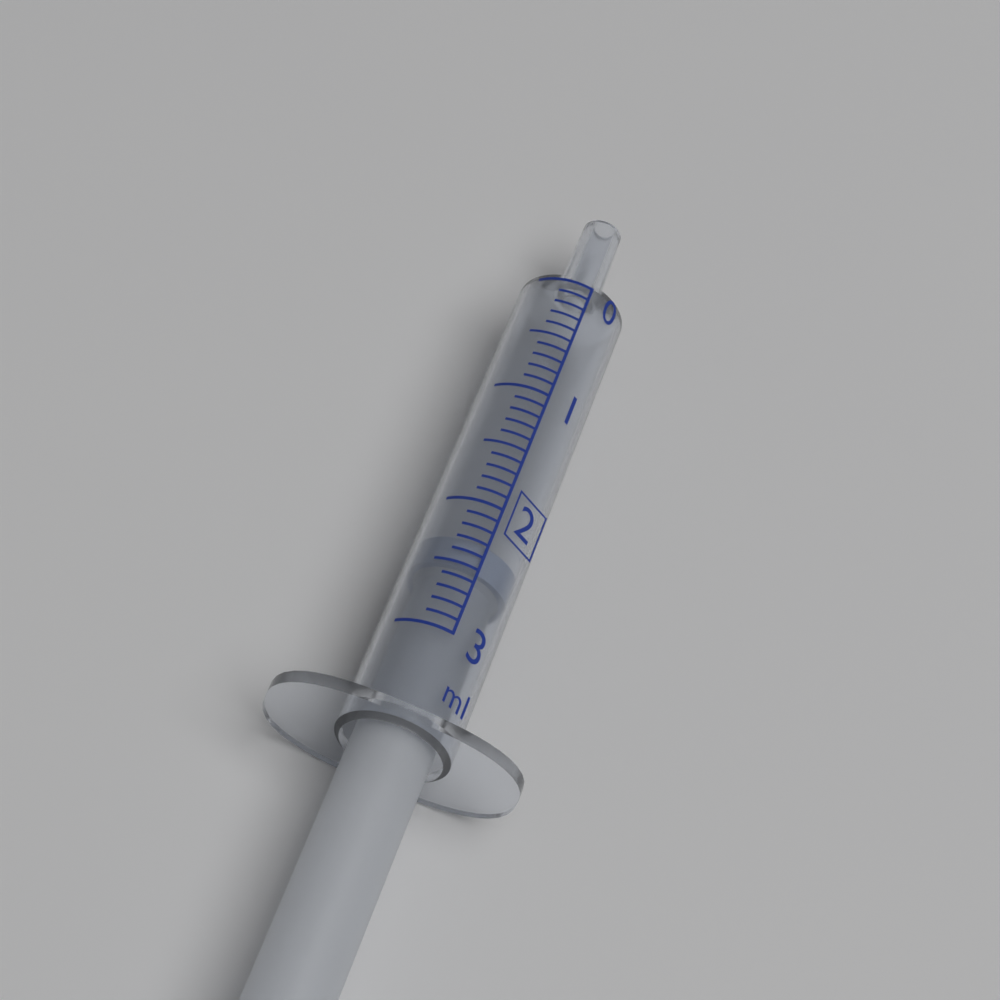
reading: 2.3 ml
